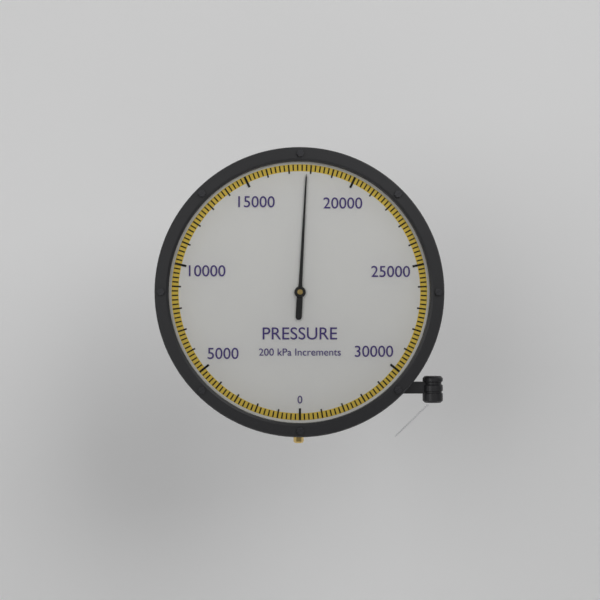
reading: 17800 kPa
